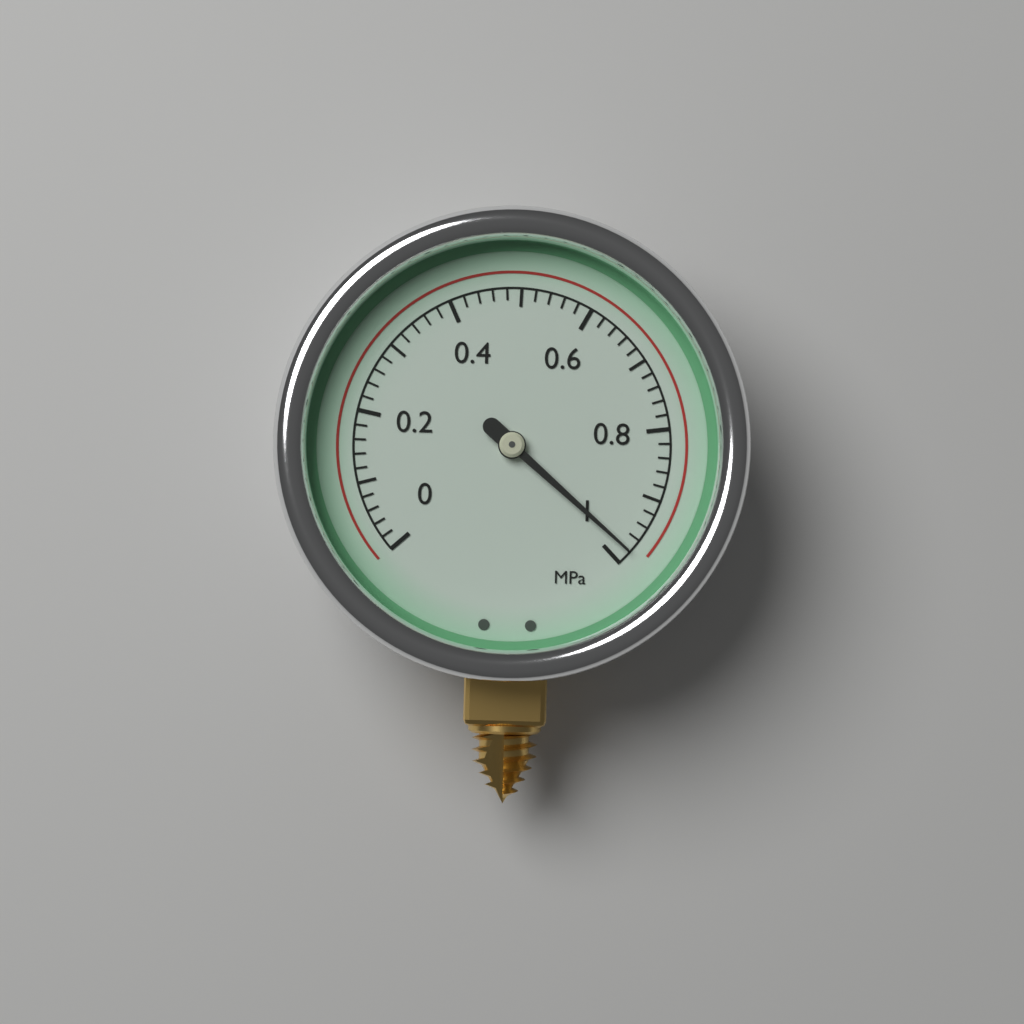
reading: 0.98 MPa
